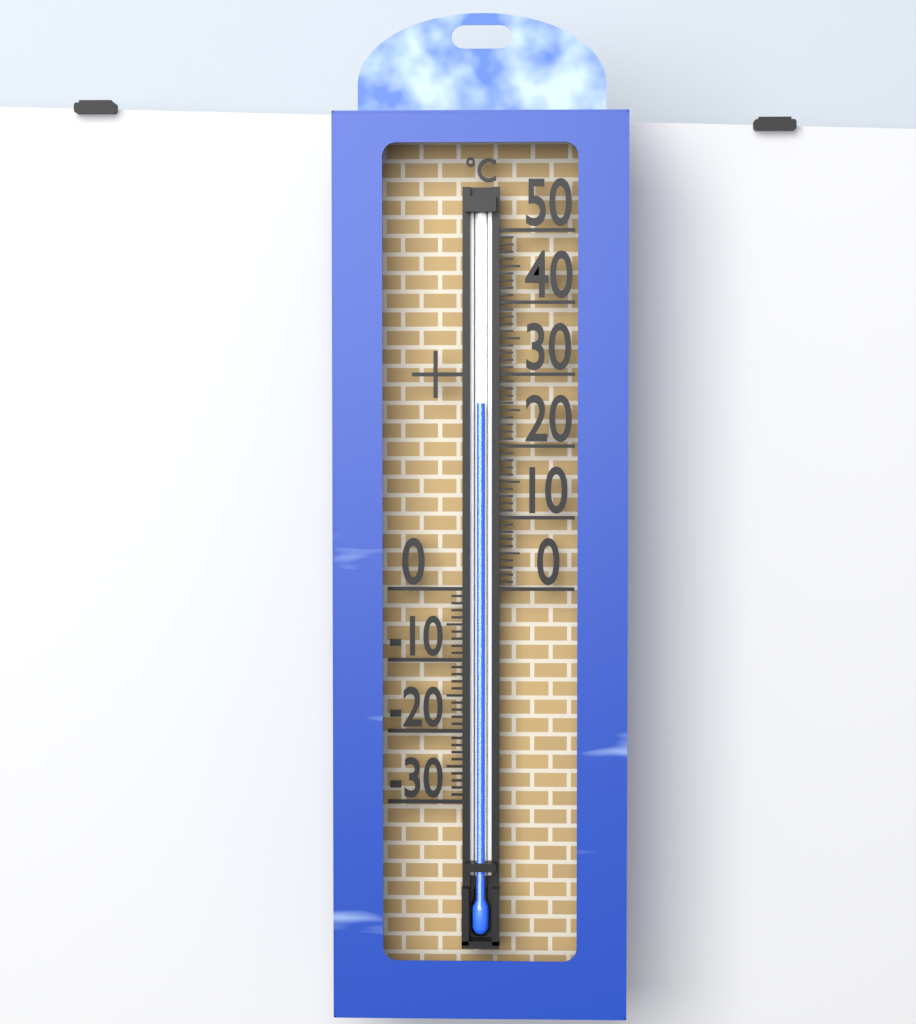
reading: 26 °C
